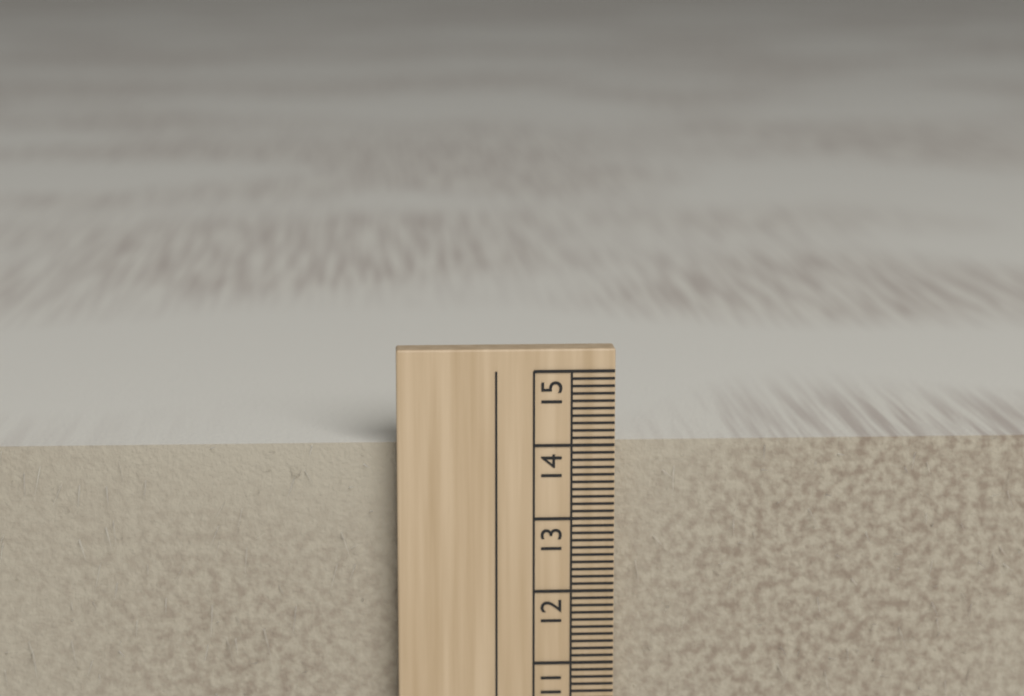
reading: 14.0 cm
